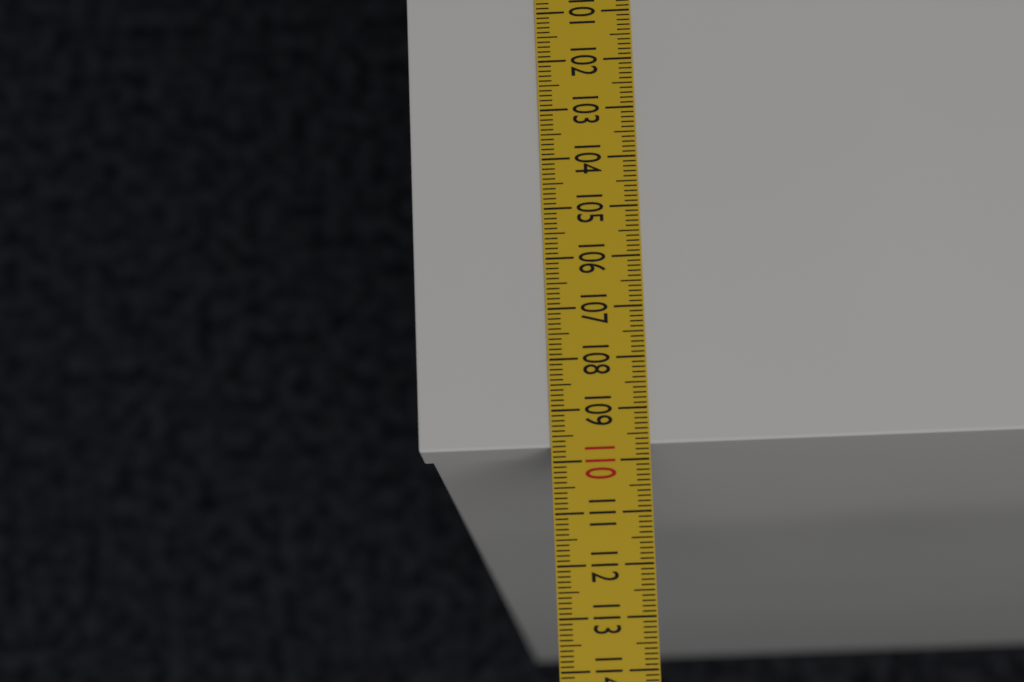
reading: 109.7 cm
